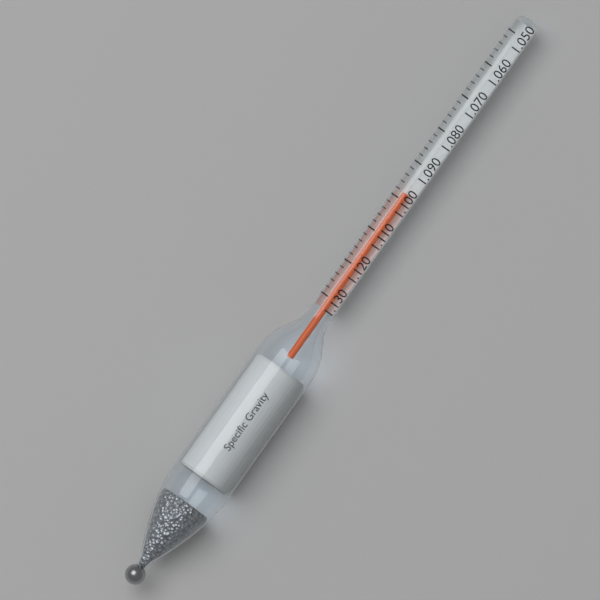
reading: 1.098 (no unit)
